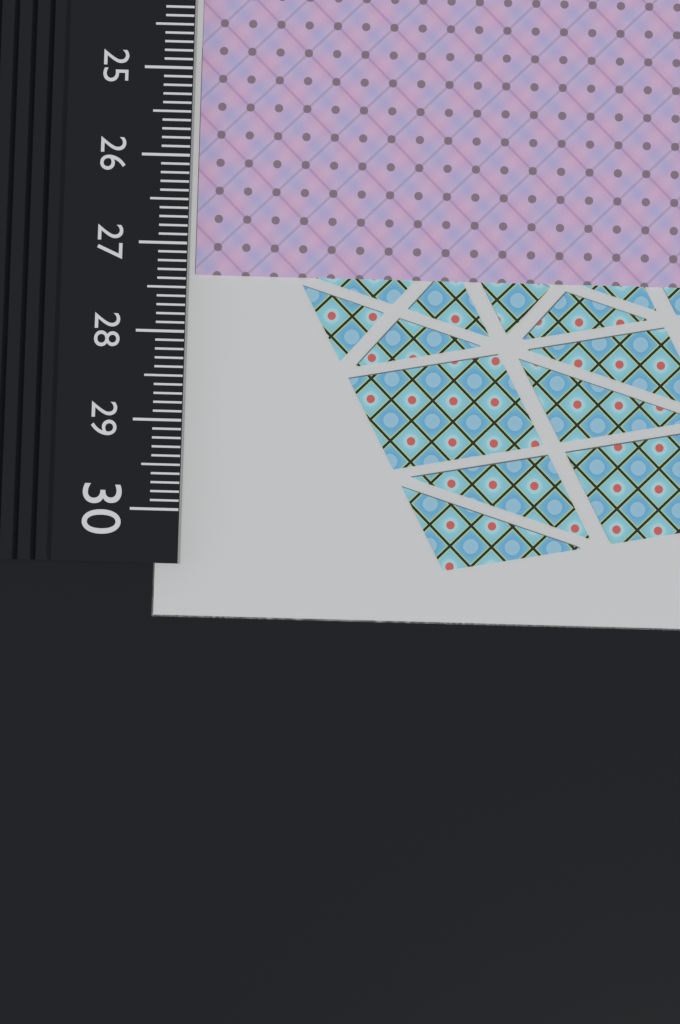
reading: 27.3 cm
